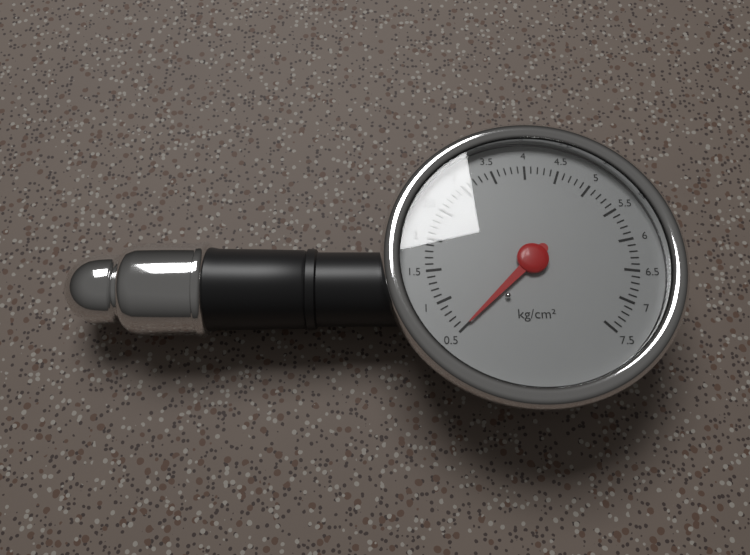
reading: 0.5 kg/cm²
